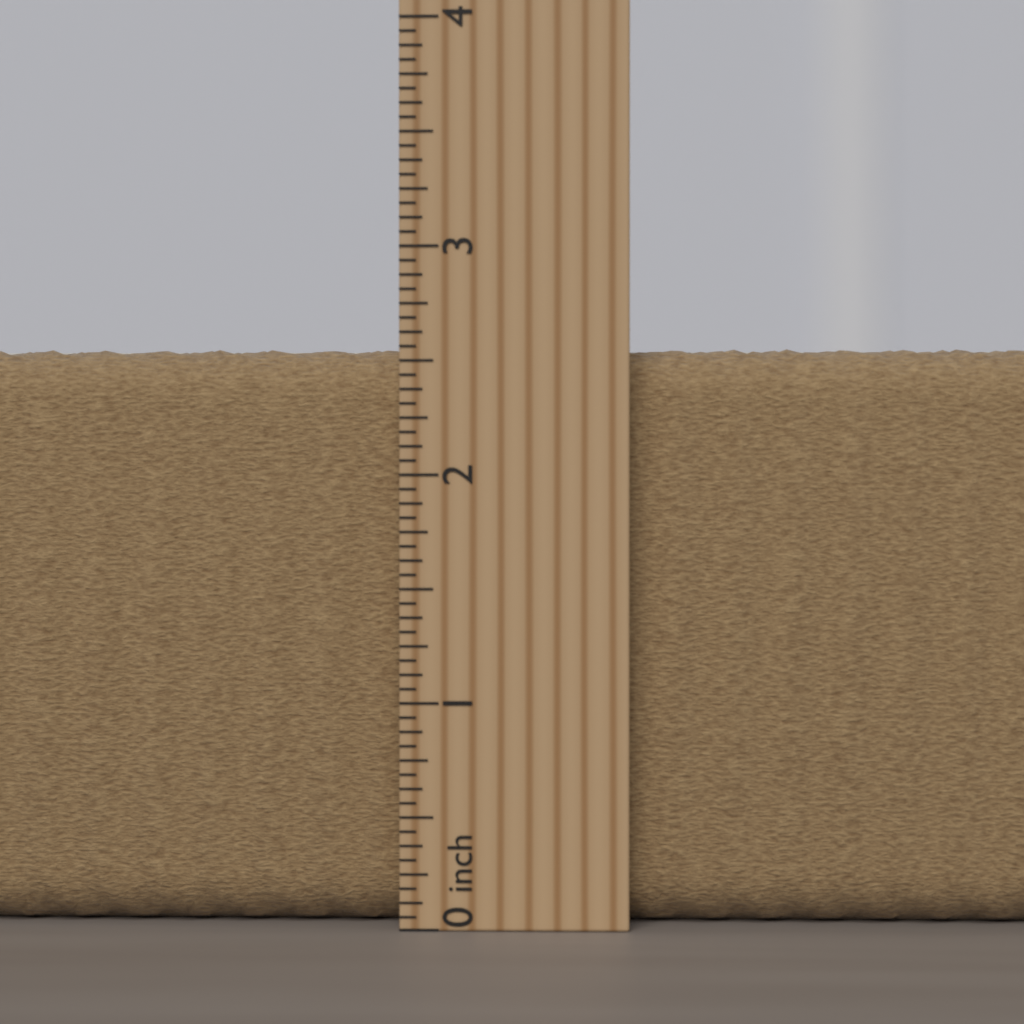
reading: 2.5625 inch
